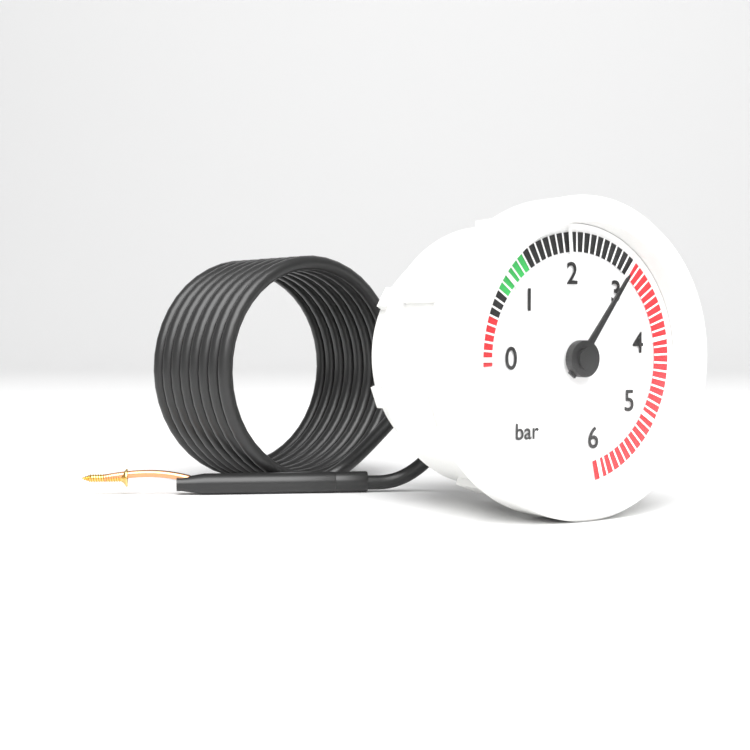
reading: 3.0 bar
